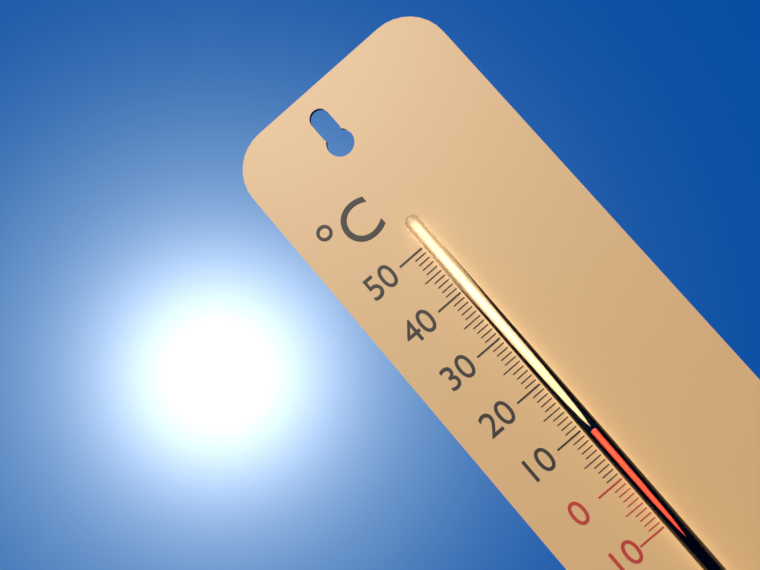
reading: 9 °C
